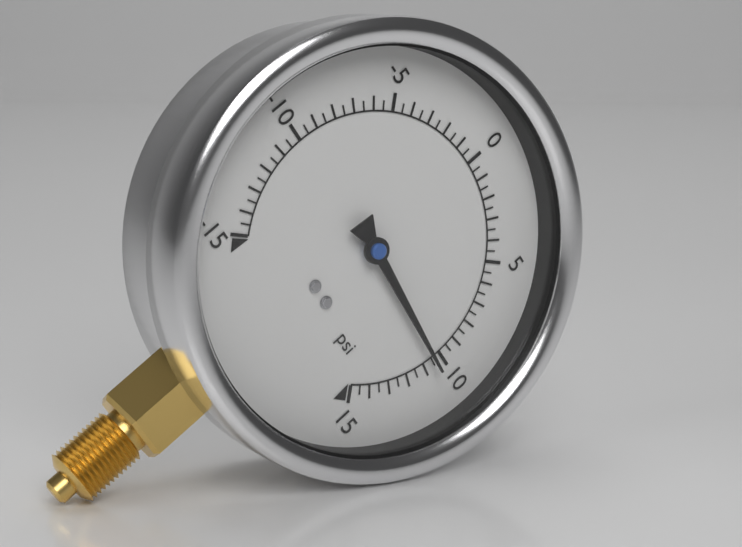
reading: 10.5 psi
